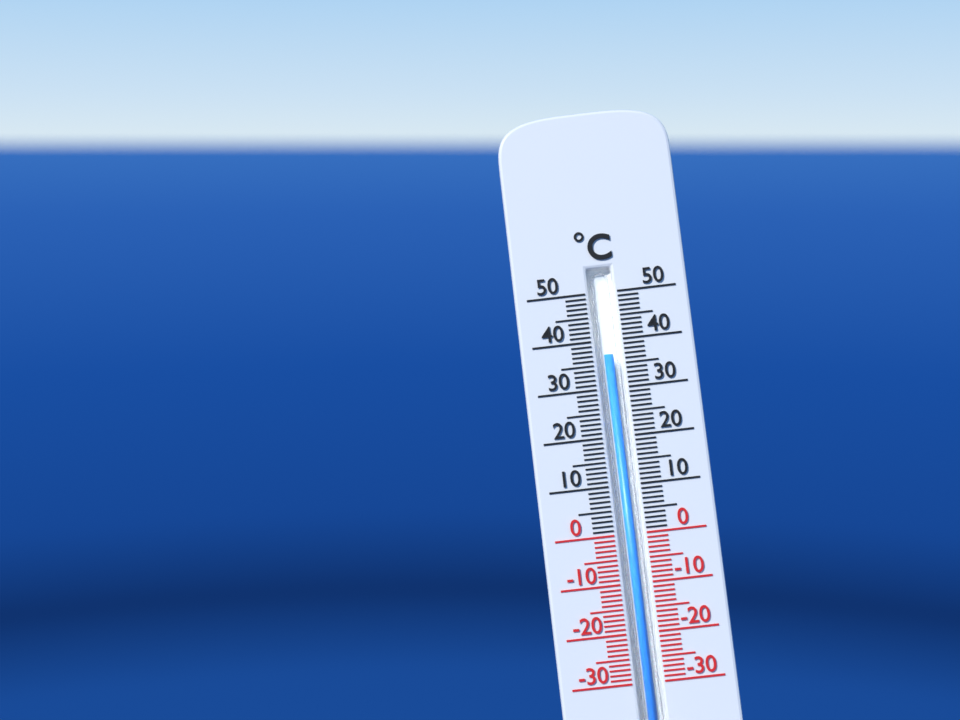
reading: 37 °C
